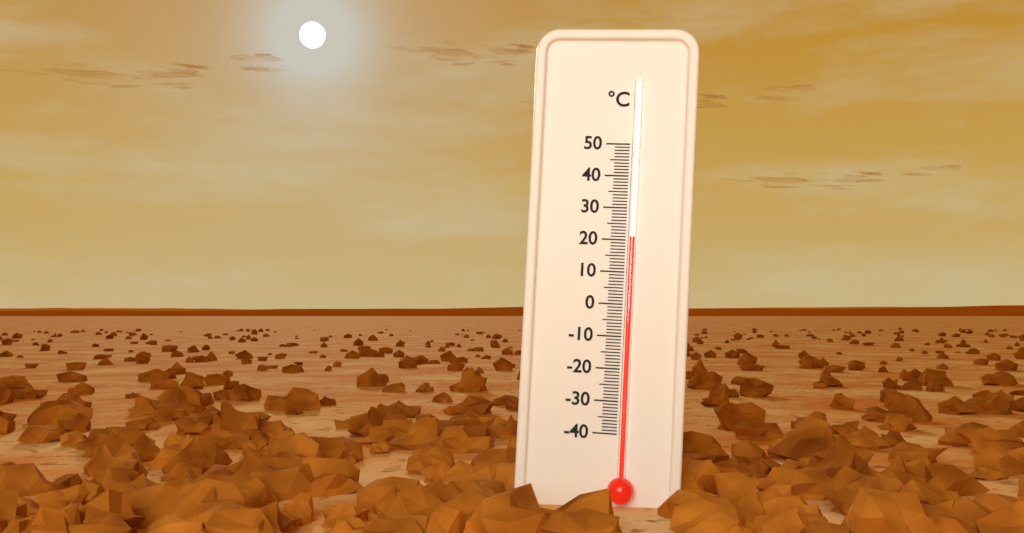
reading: 21 °C
